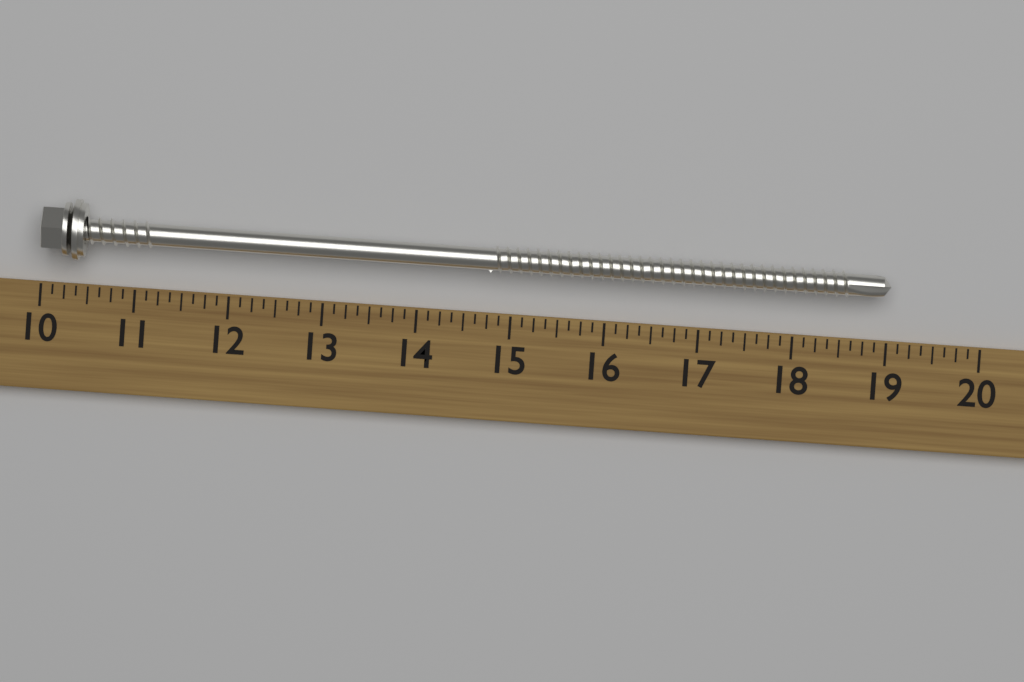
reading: 19.000 (no unit)
